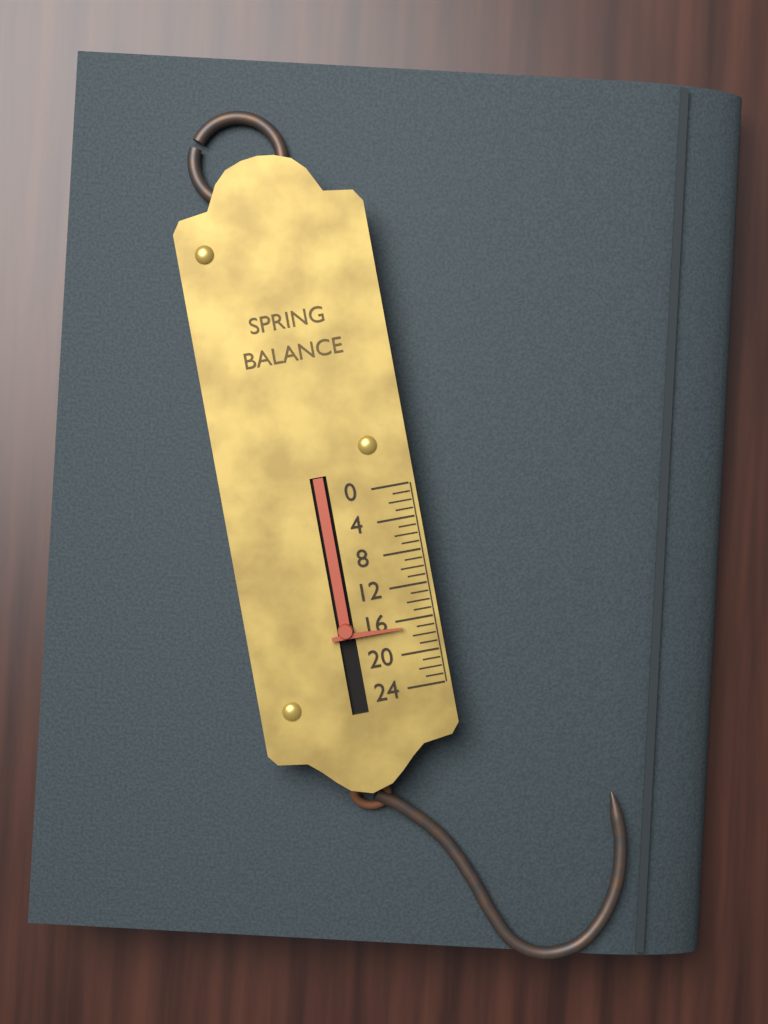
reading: 17 (no unit)
